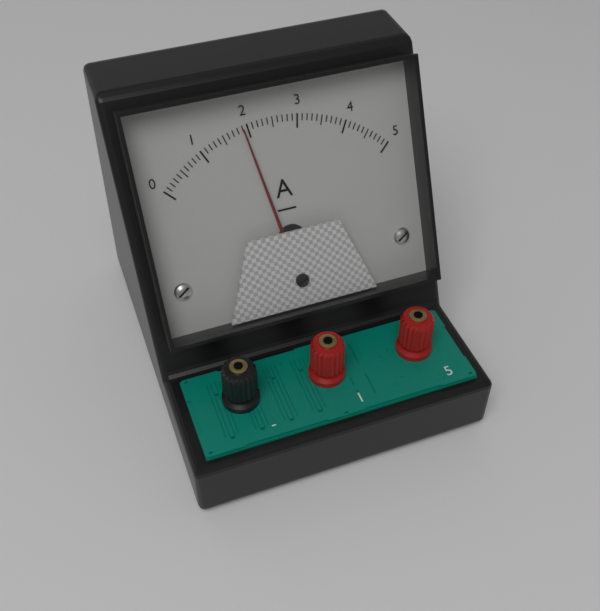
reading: 1.9 A
